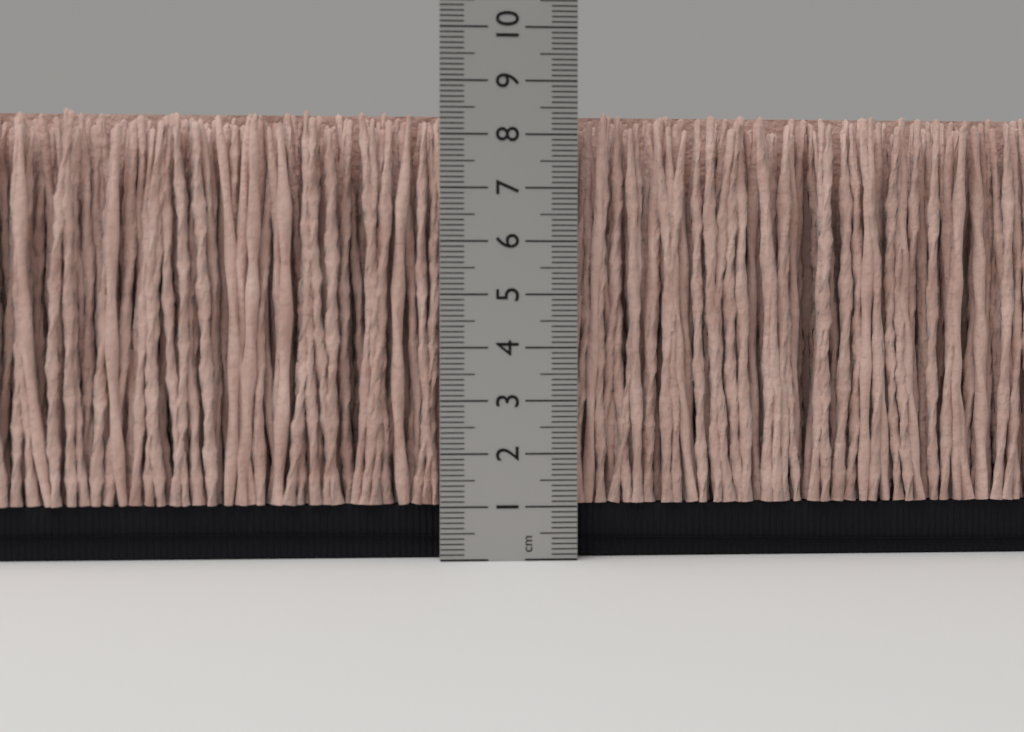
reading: 8.5 cm
